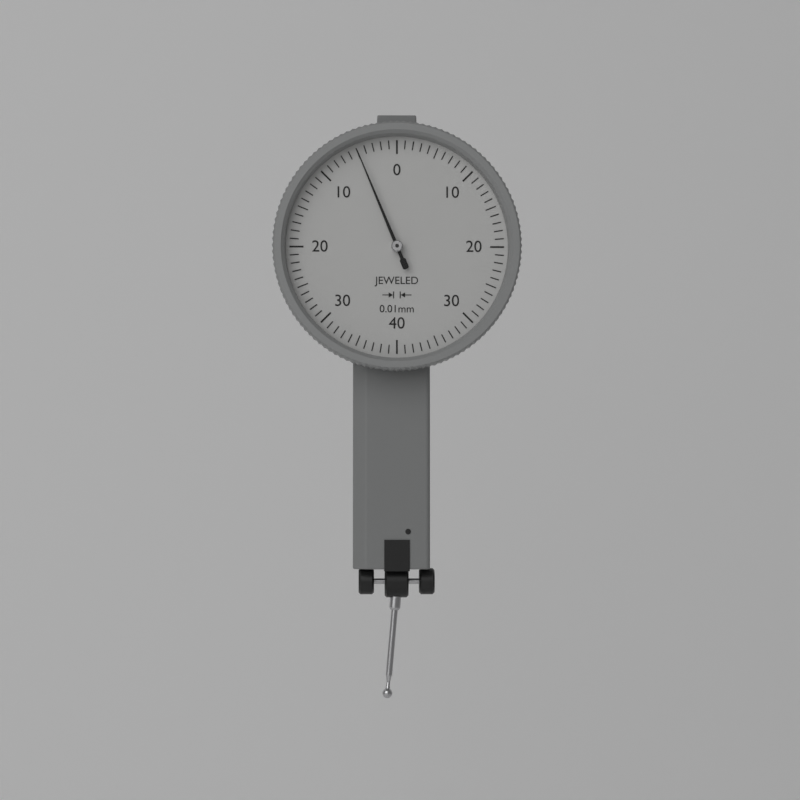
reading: 0.05 mm
